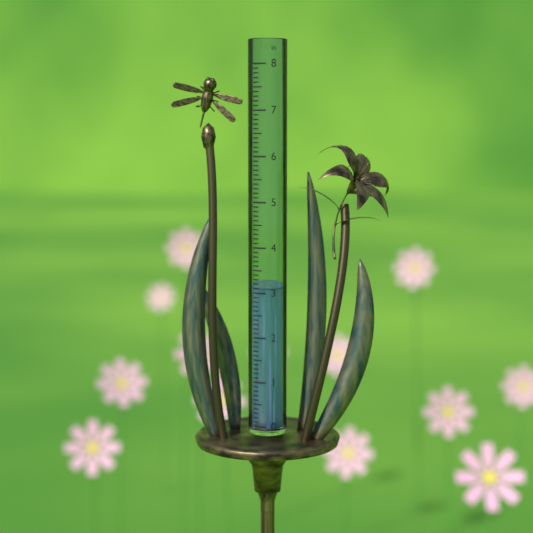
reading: 3.1 in
